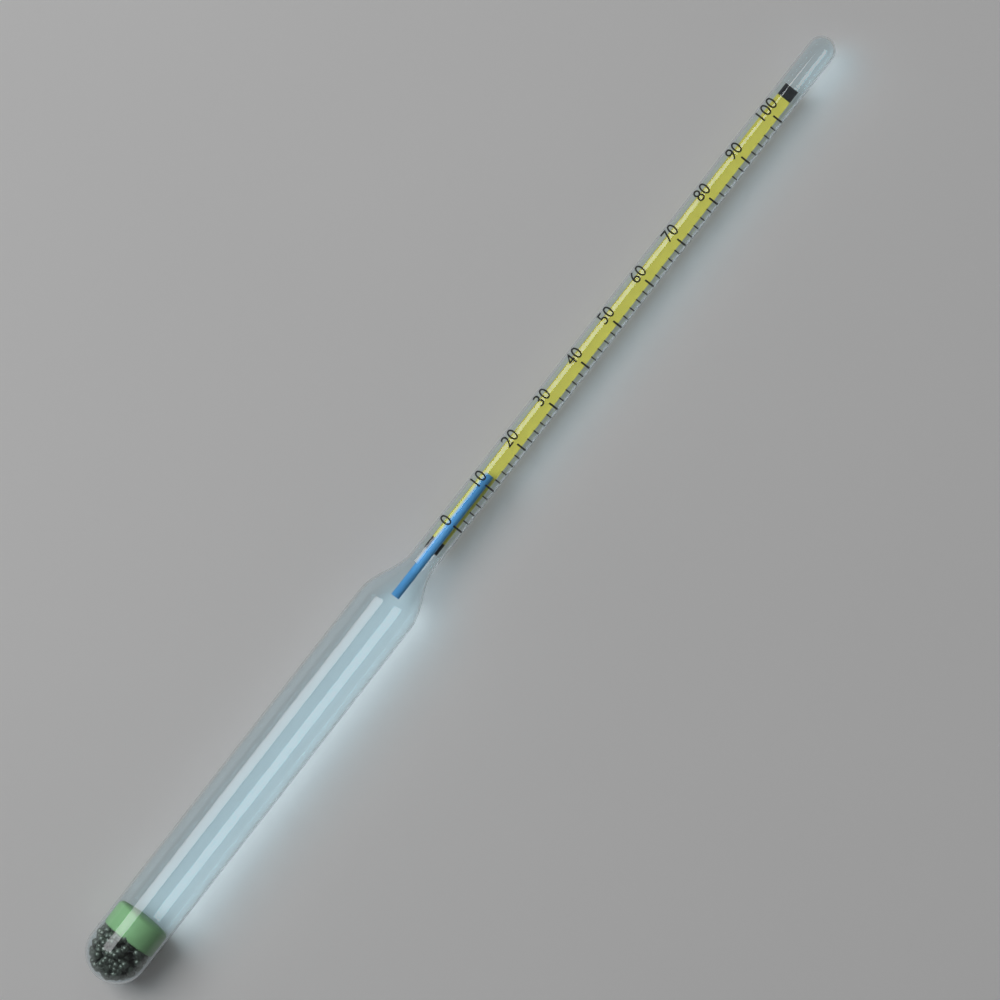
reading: 12 (no unit)
